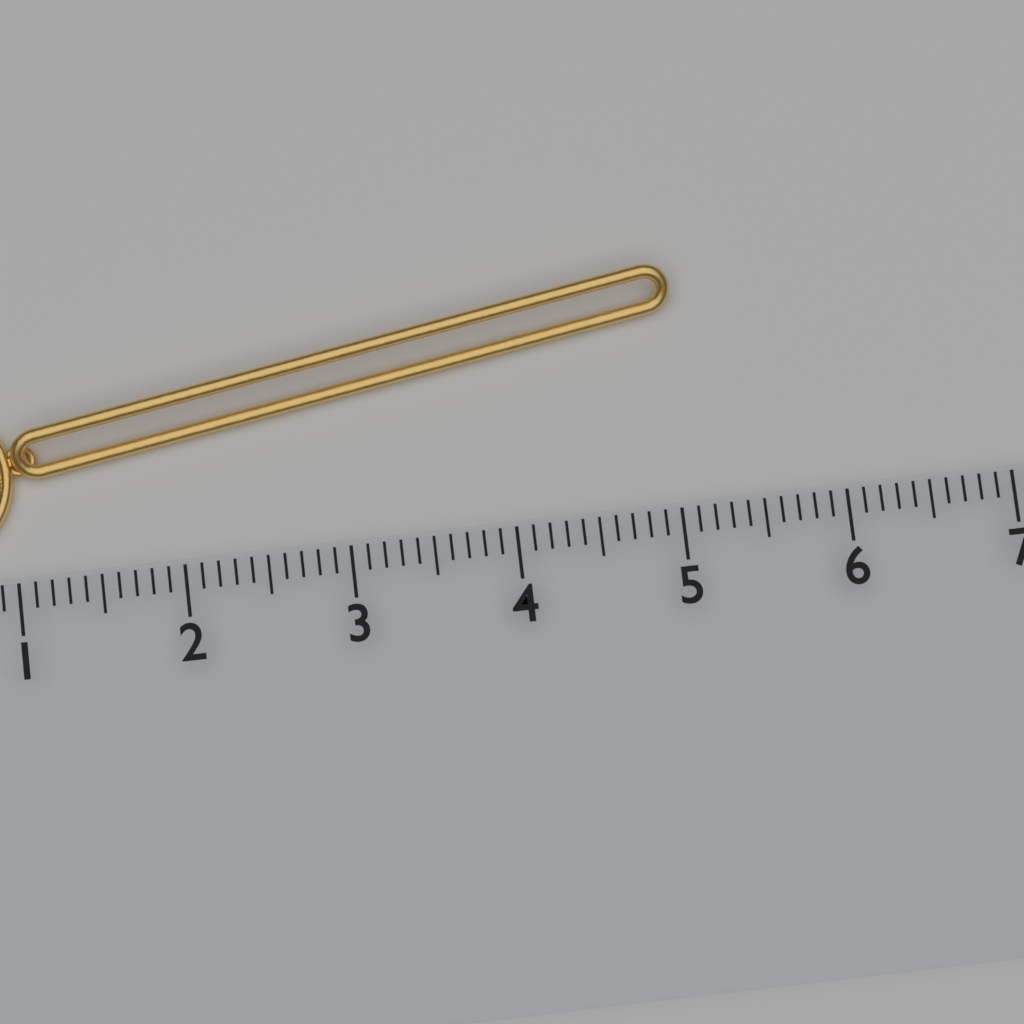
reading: 5.1 cm
